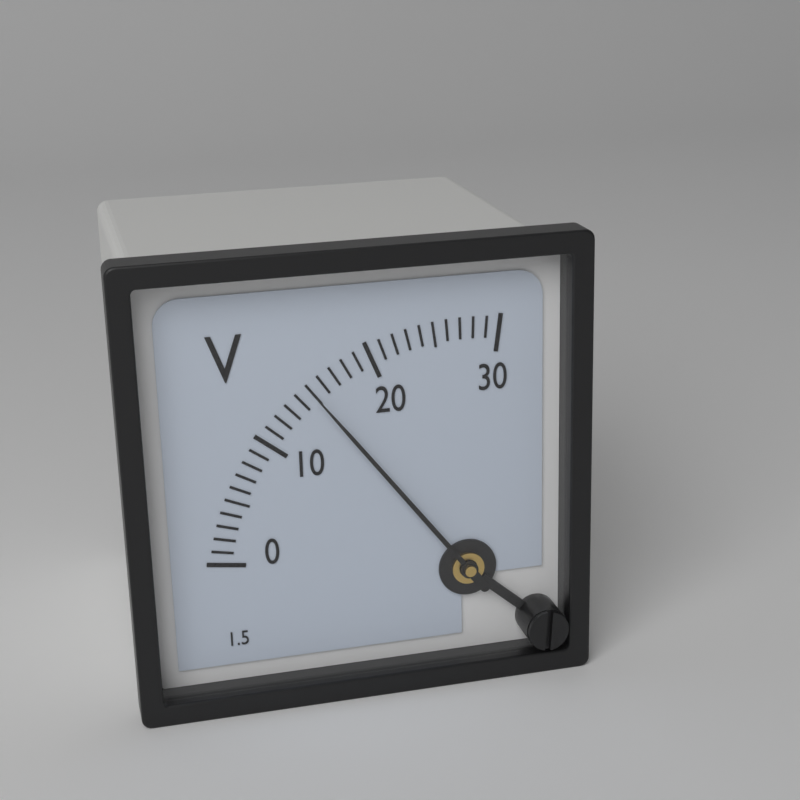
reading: 15 V
